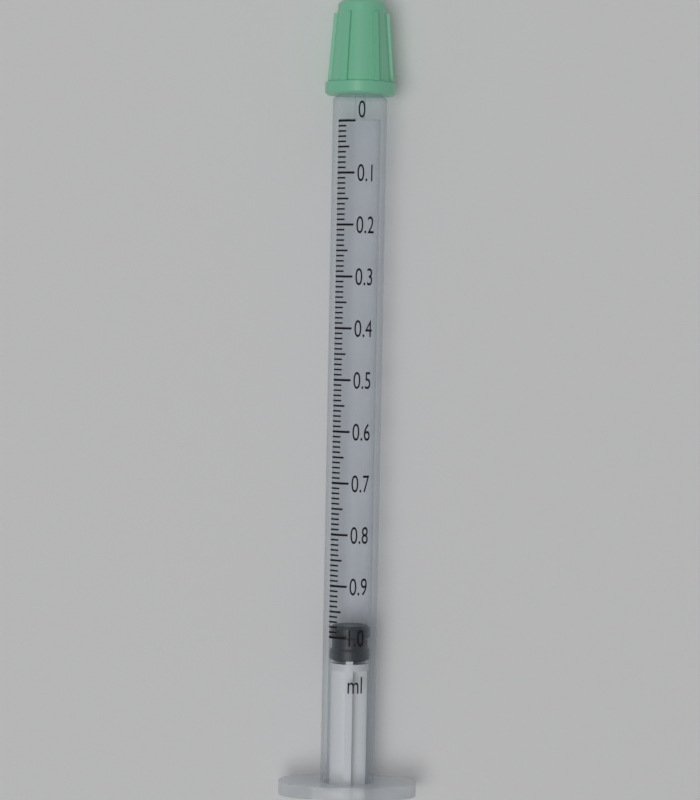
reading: 0.98 ml
